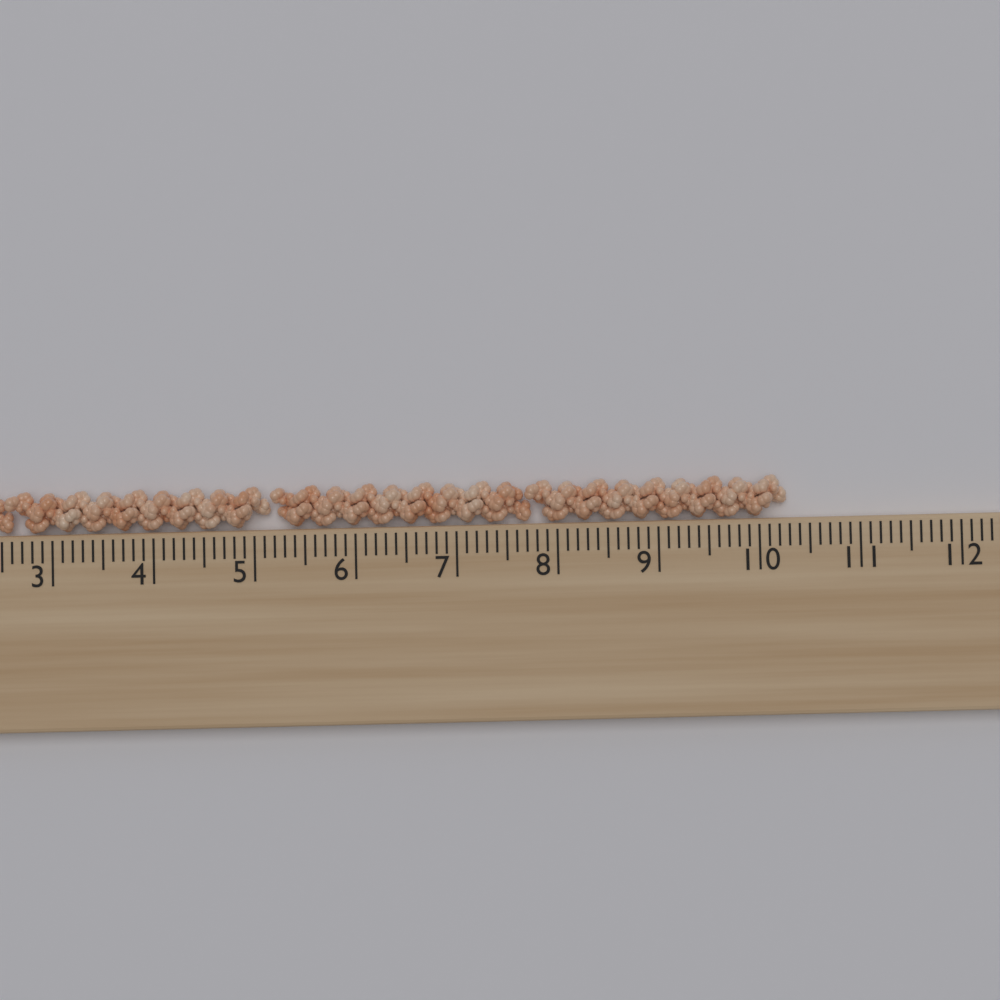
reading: 10.3 cm
